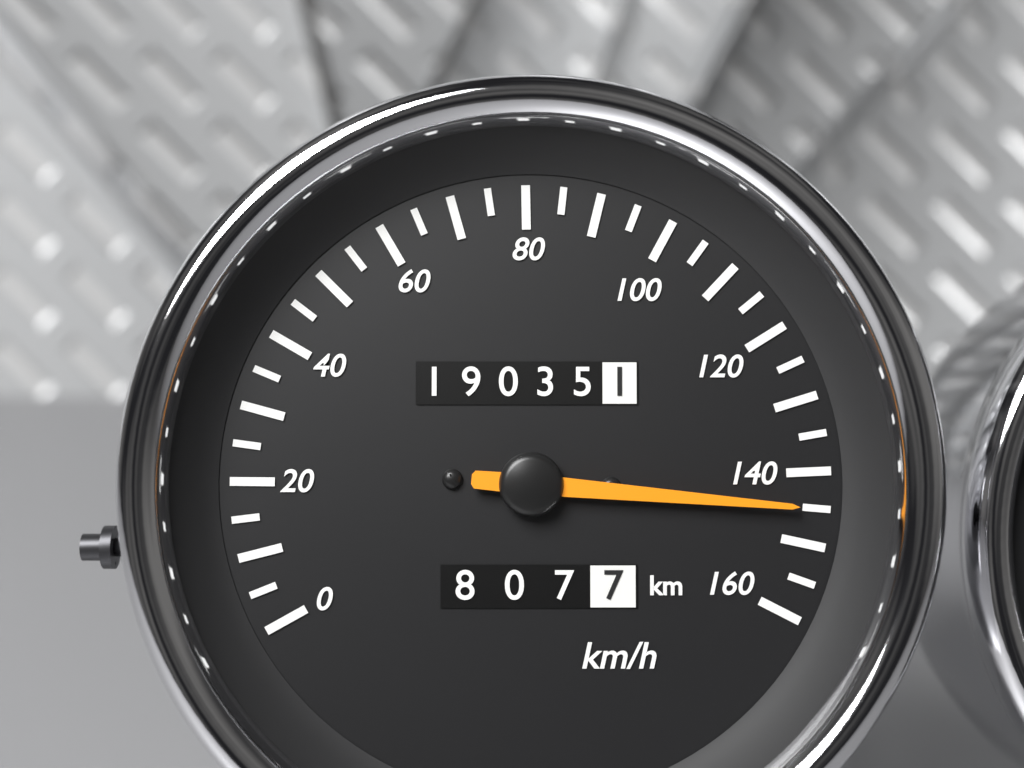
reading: 145 km/h
